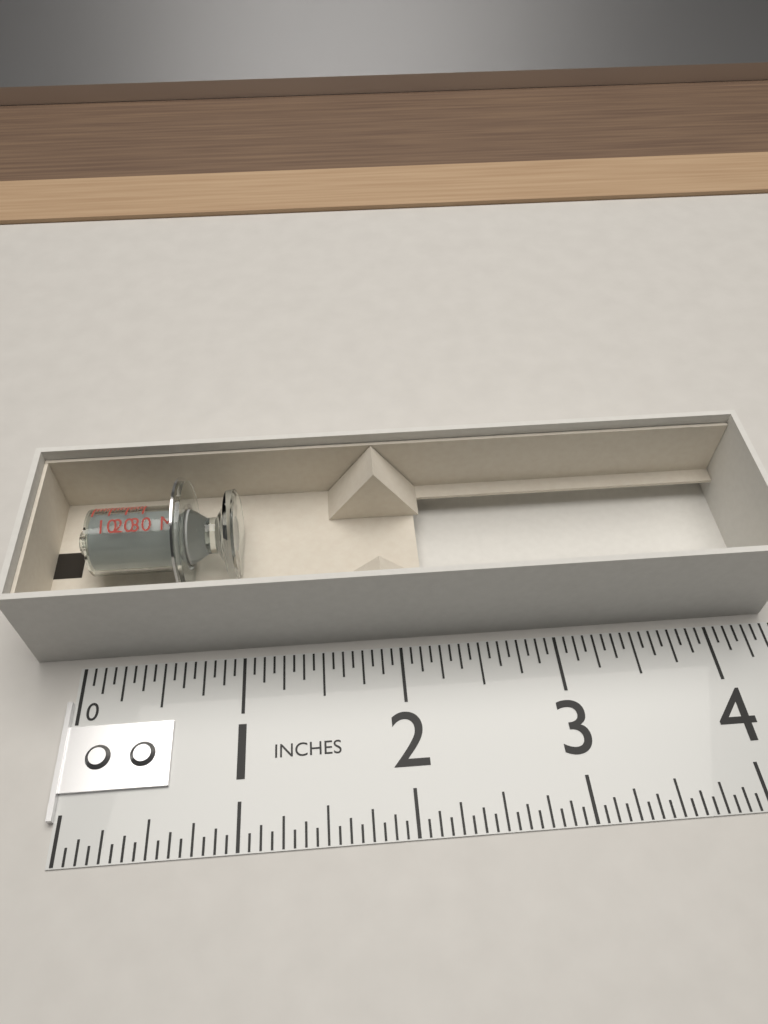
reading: 1.0000 in
